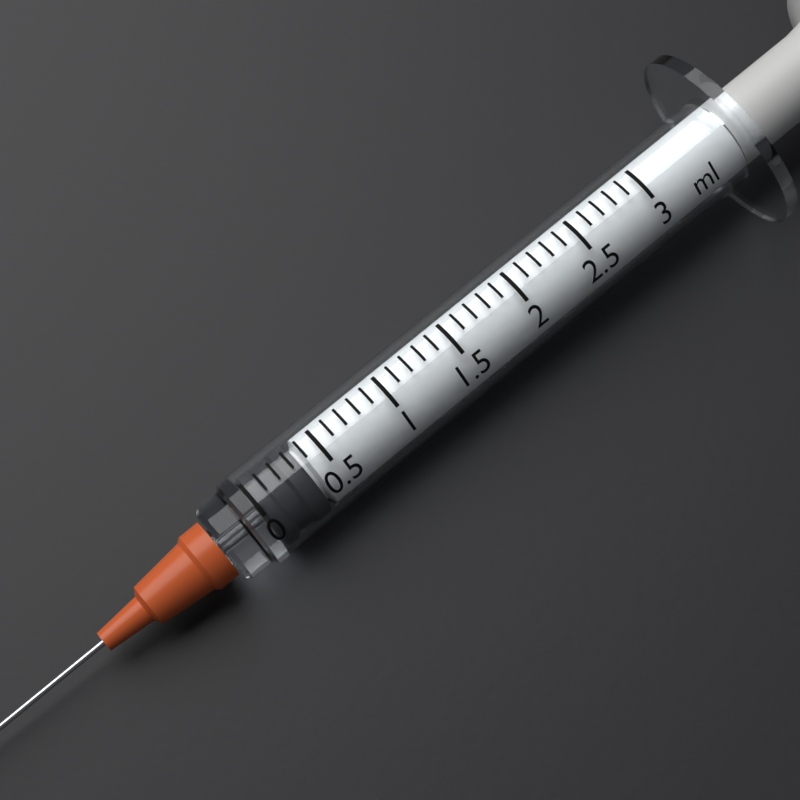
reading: 0.0 ml
